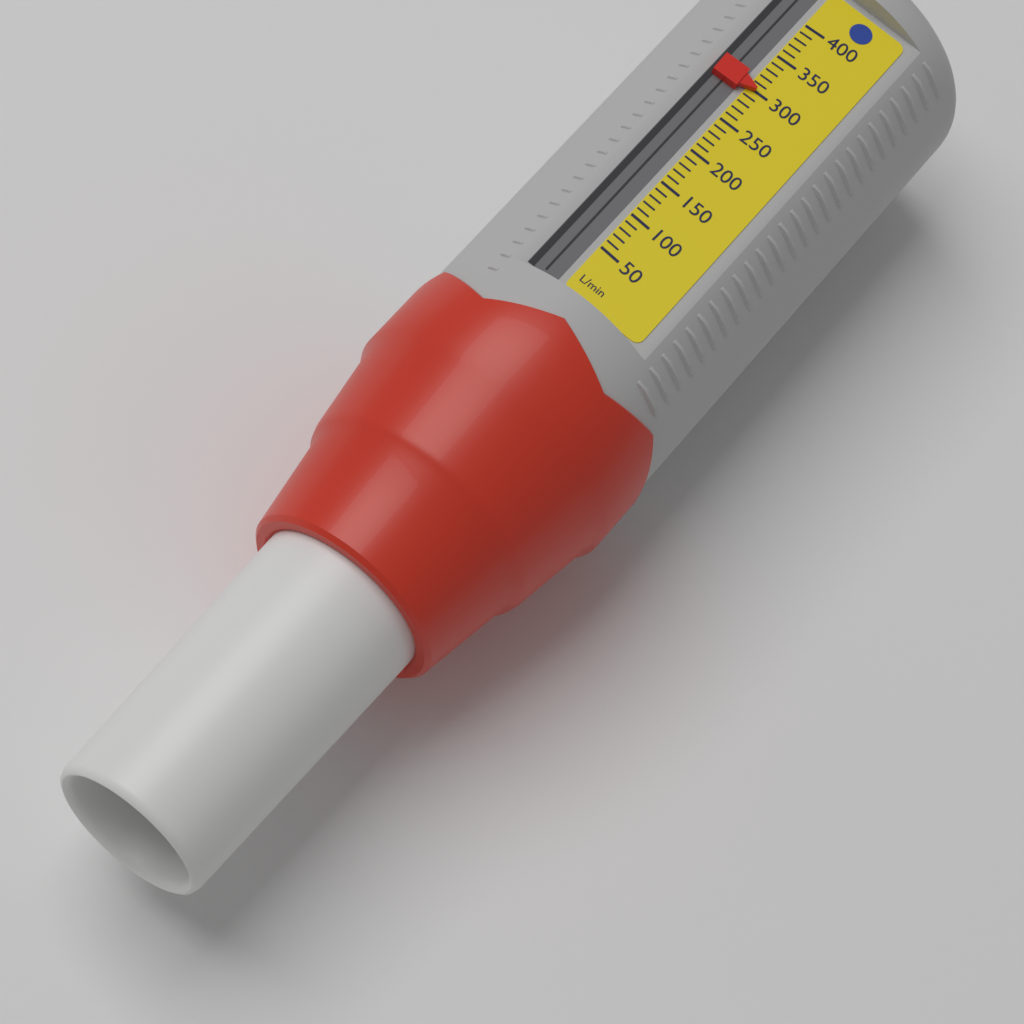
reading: 300 L/min
